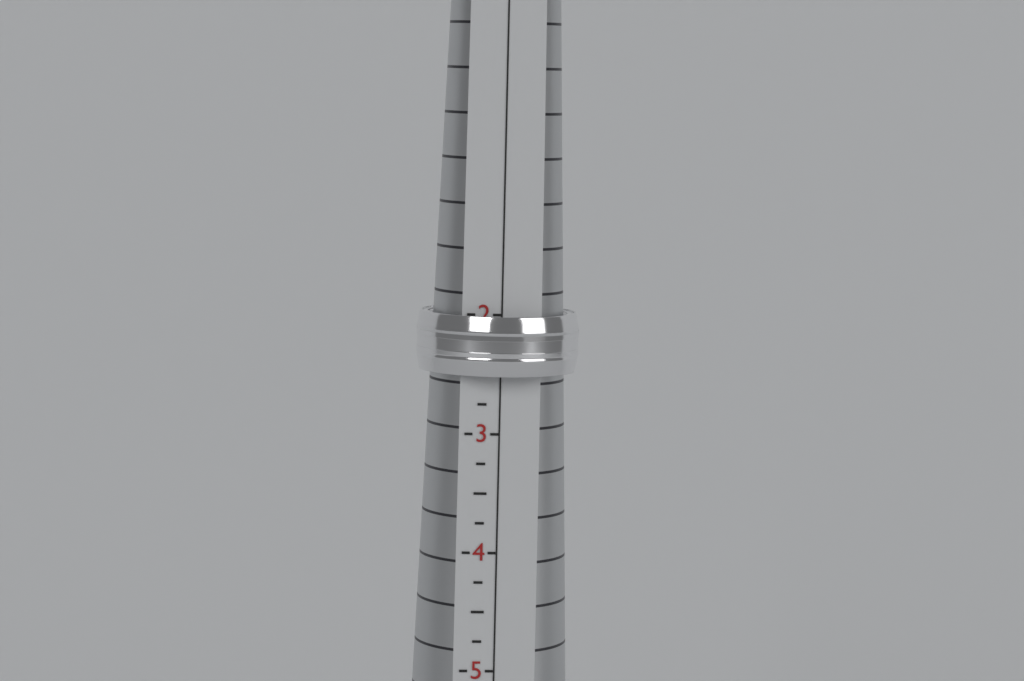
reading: 2.50 (no unit)
